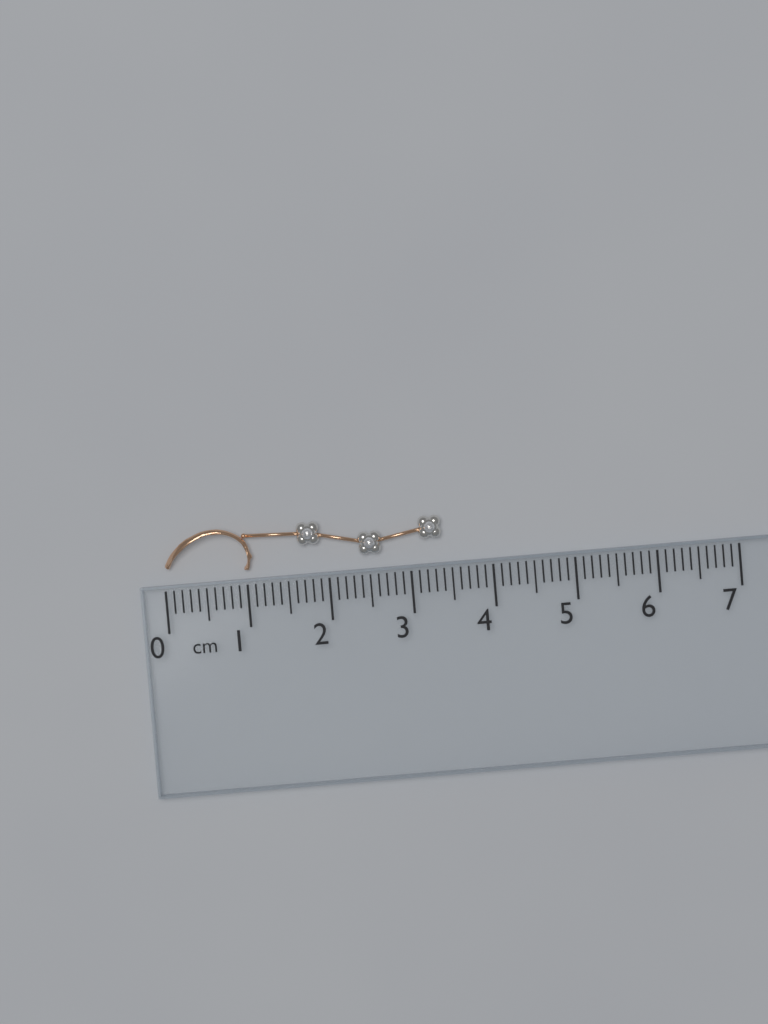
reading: 3.4 cm
